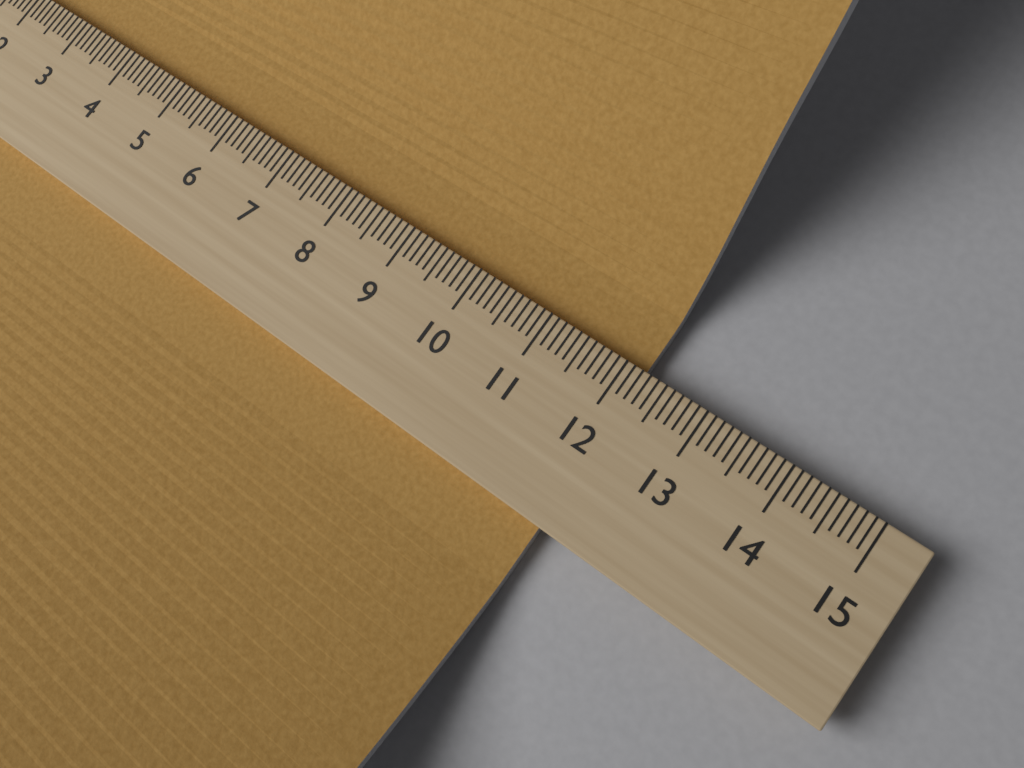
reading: 12.2 (no unit)
